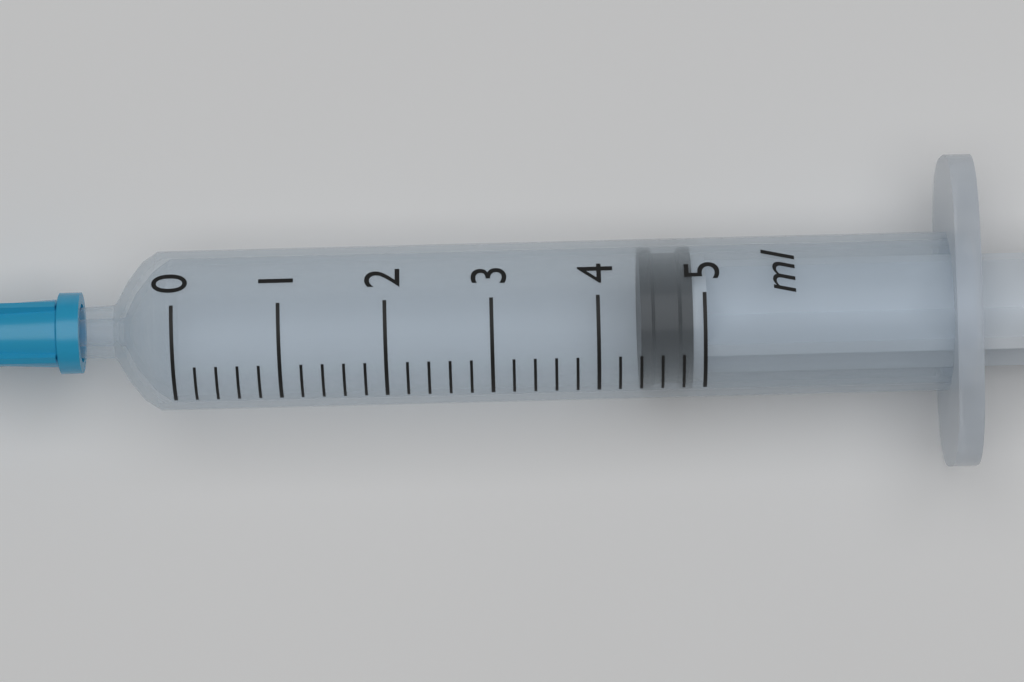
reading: 4.4 ml
